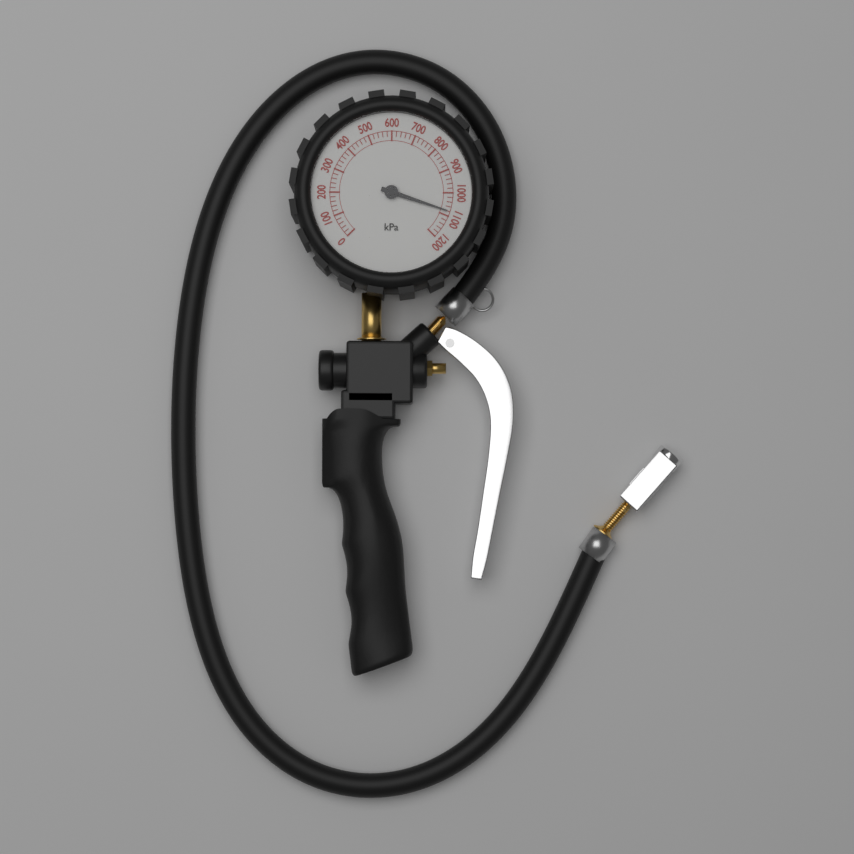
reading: 1080 kPa
